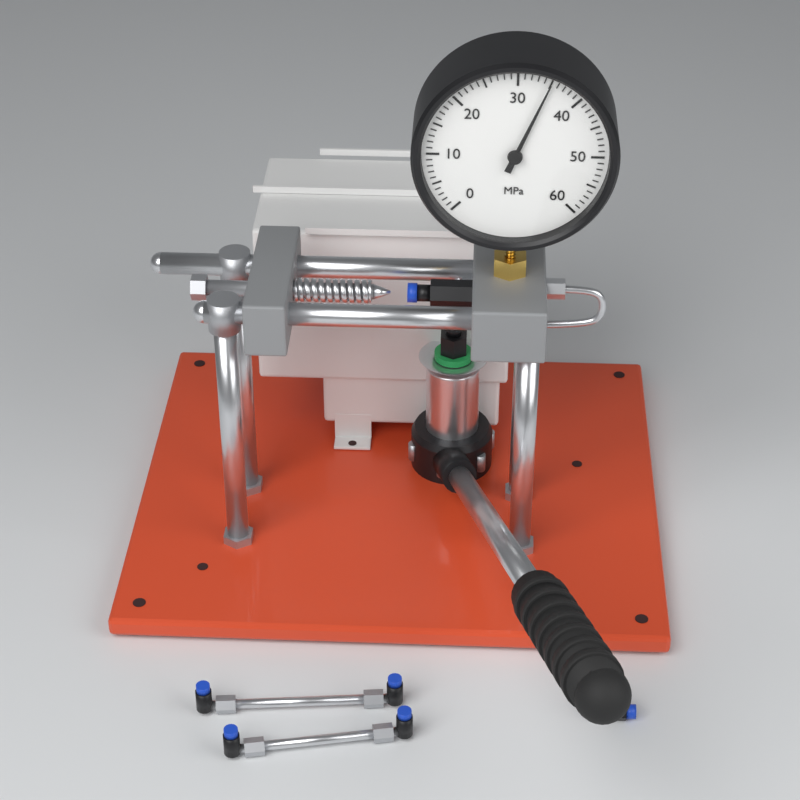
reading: 35 MPa
